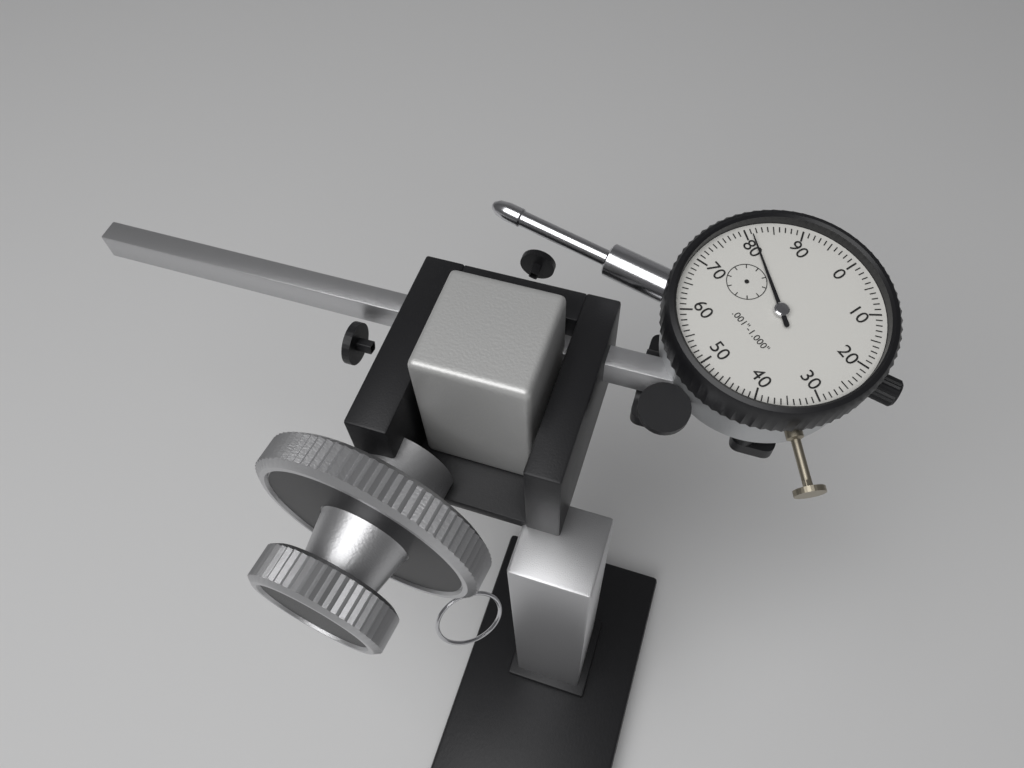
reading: 0.081 in
